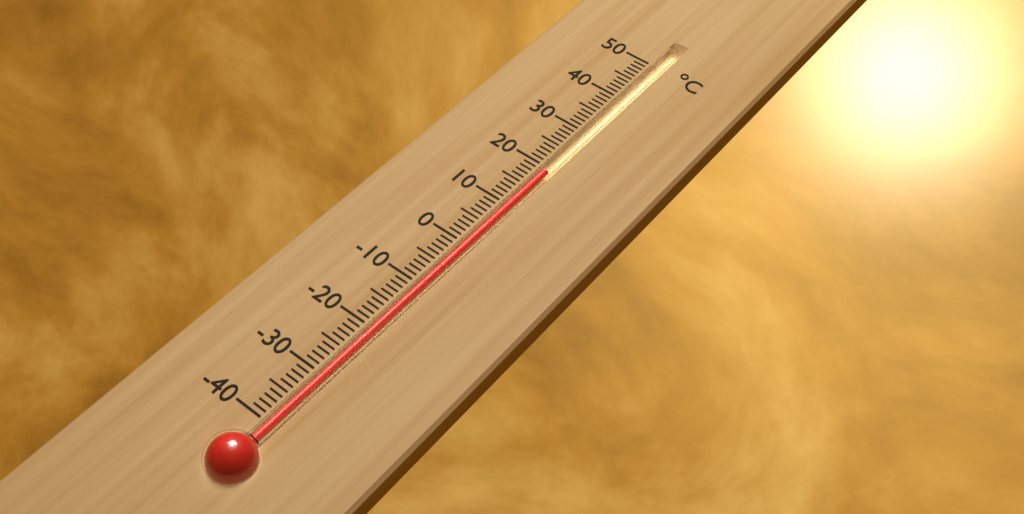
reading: 19 °C
